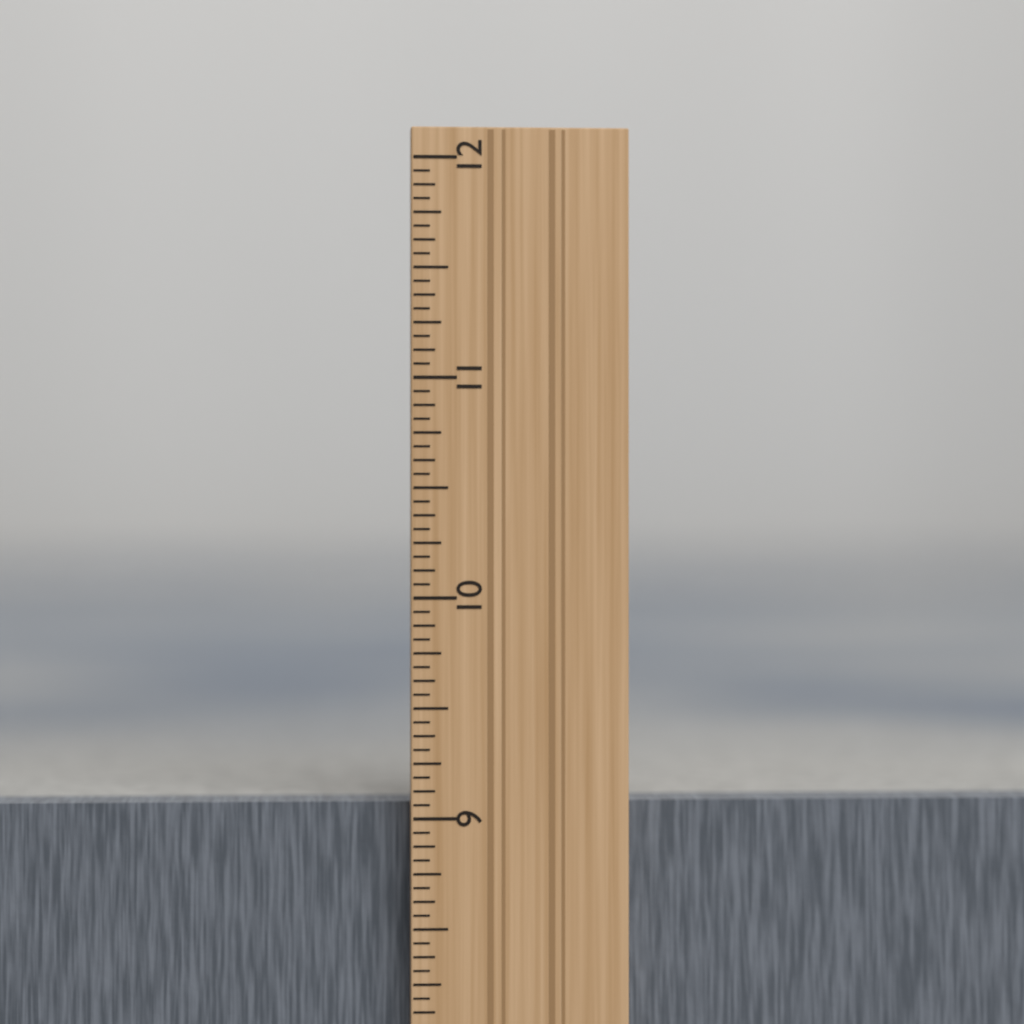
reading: 9.0625 in
